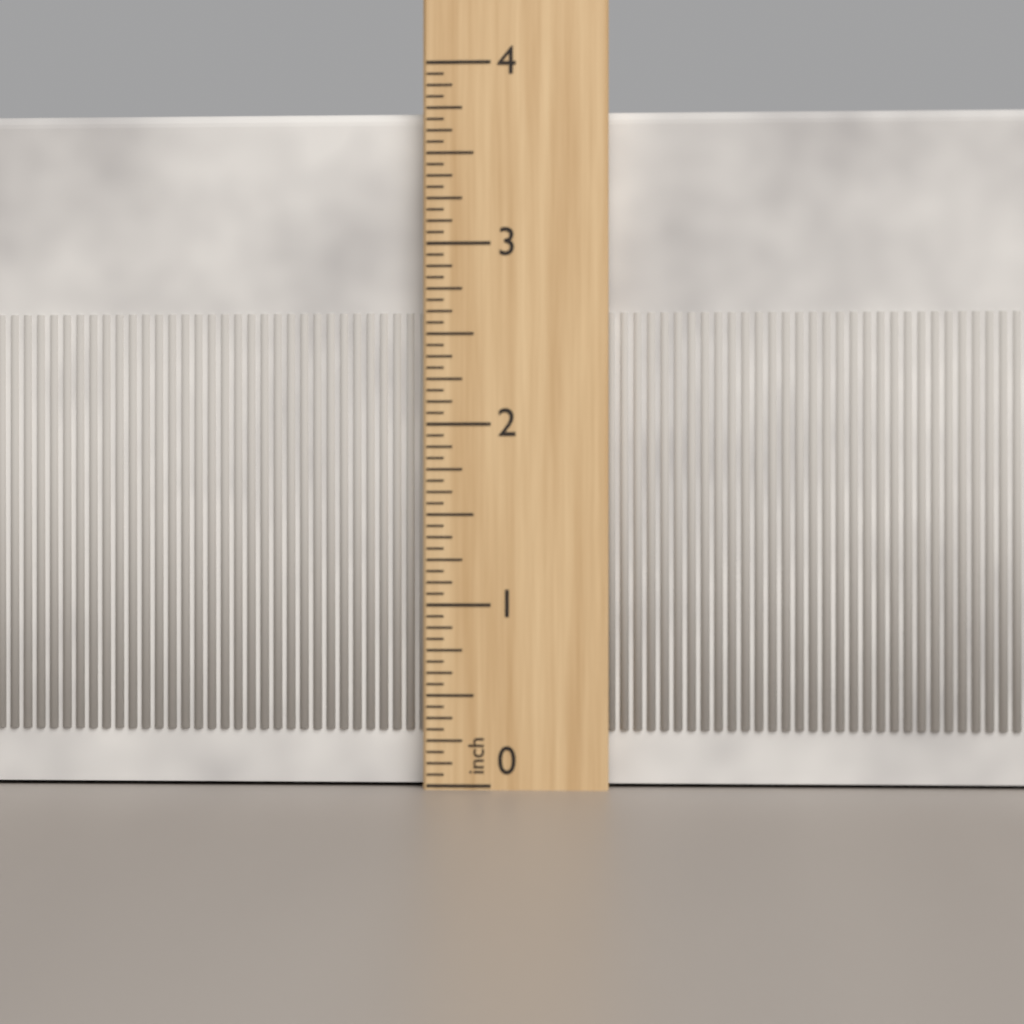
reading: 3.7500 inch
